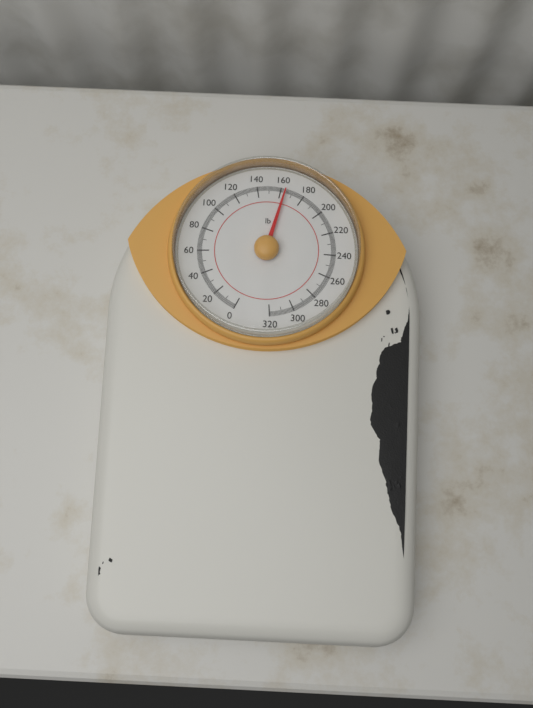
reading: 164 lb
